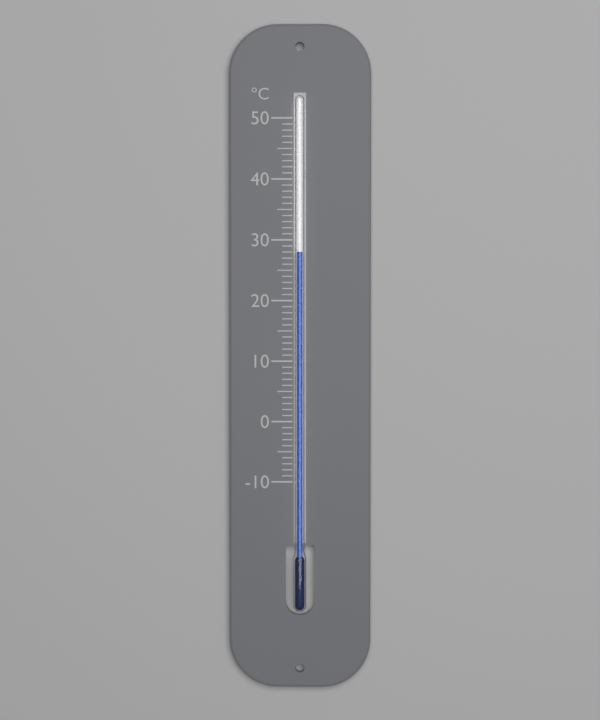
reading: 28 °C
